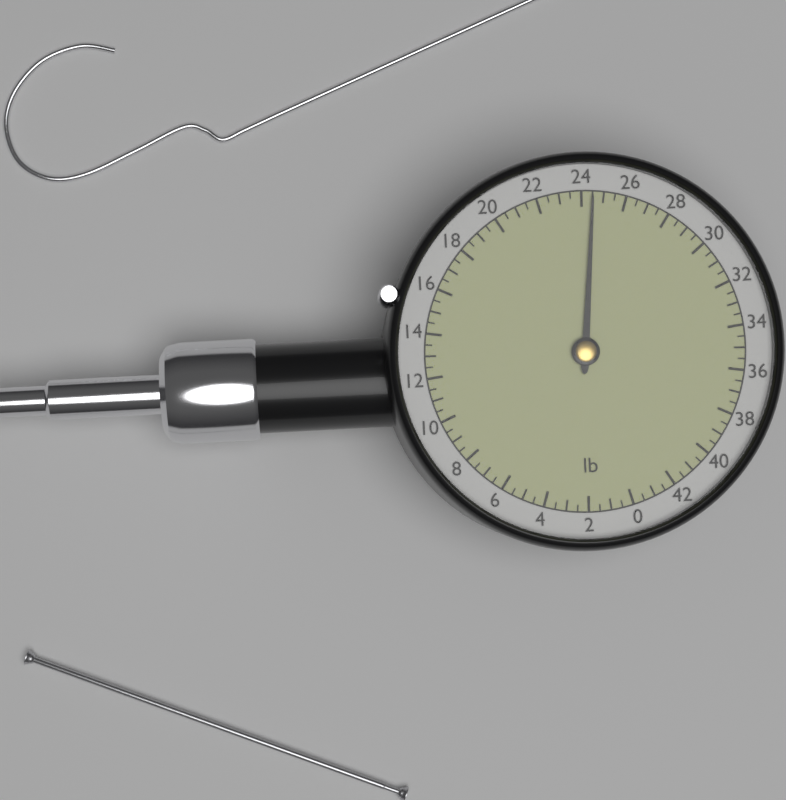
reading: 24.5 lb
